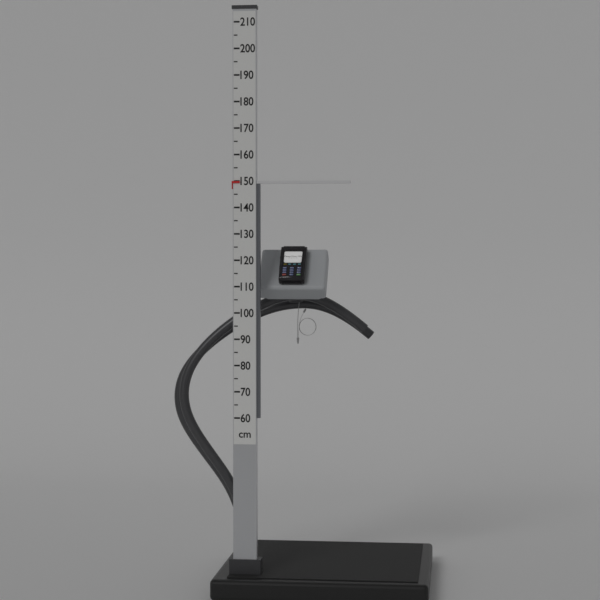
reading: 150 cm
